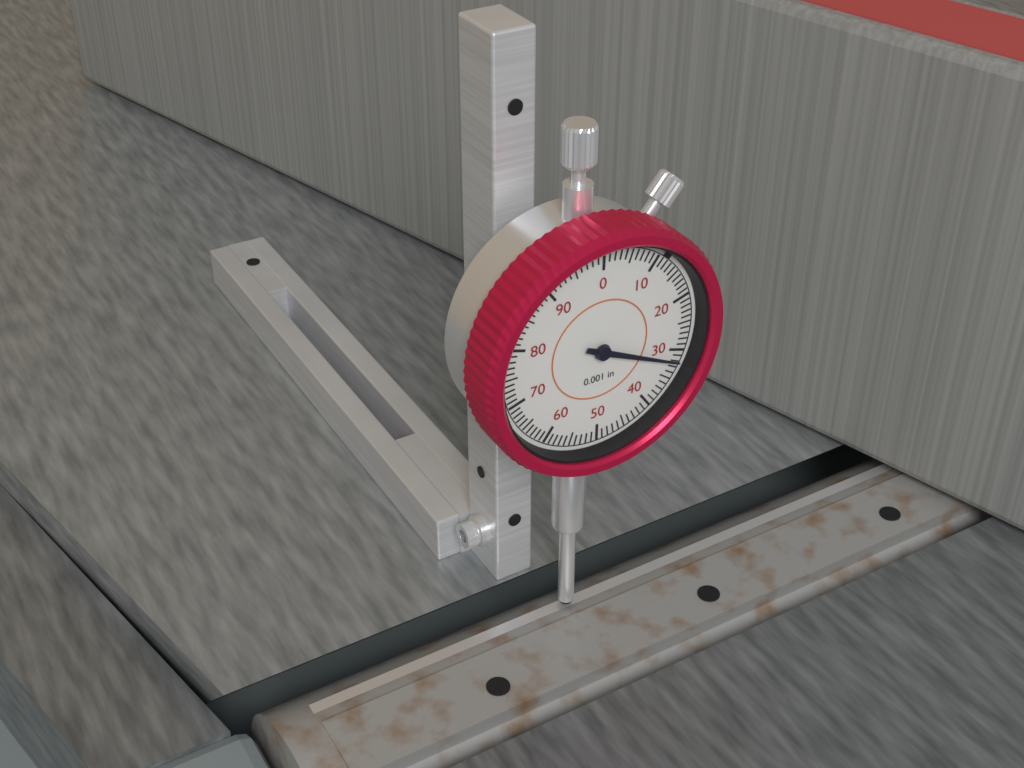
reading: 0.032 in
